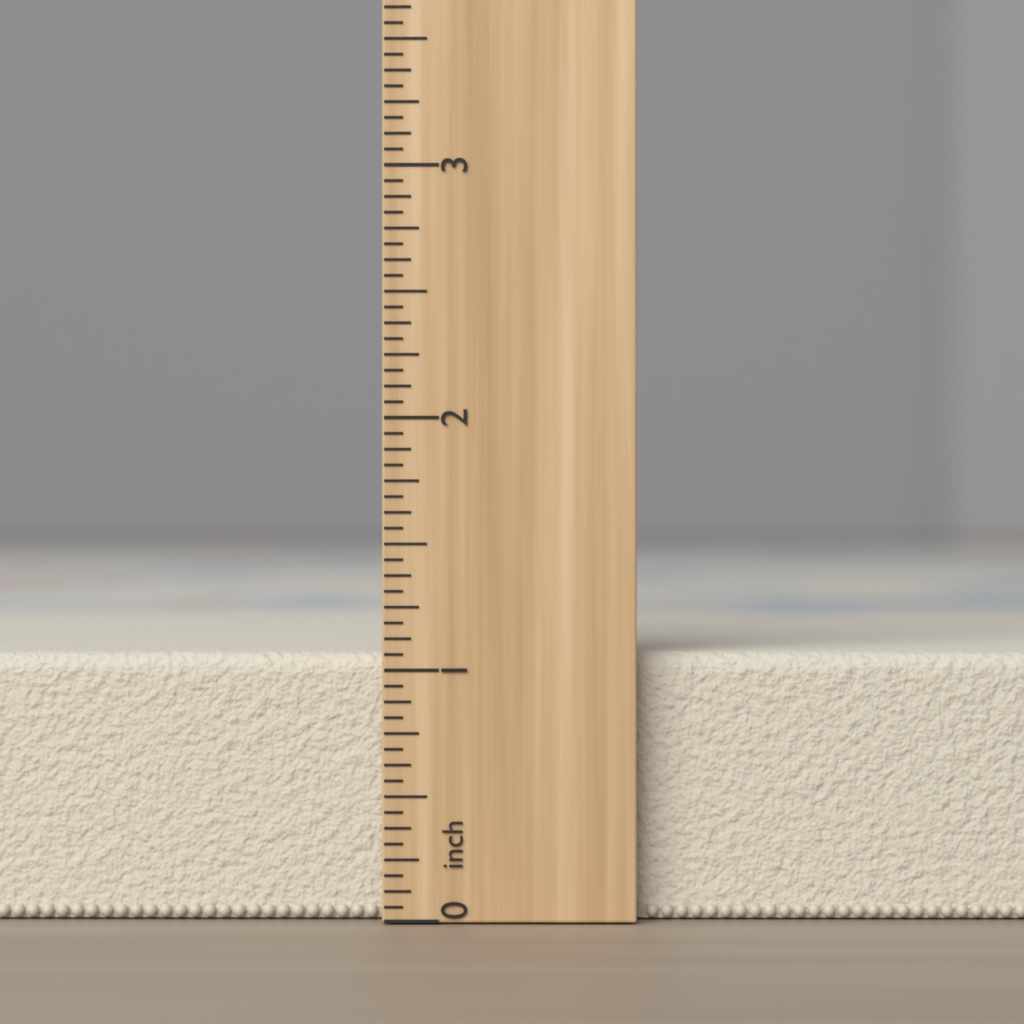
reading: 1.0625 inch
